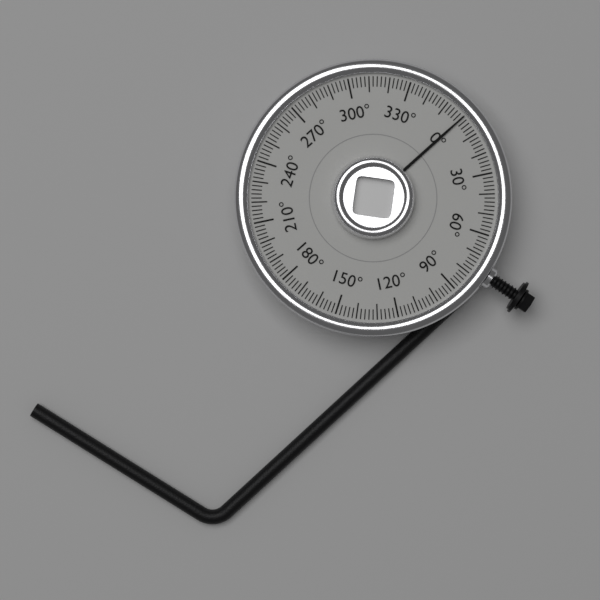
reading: 0 °
